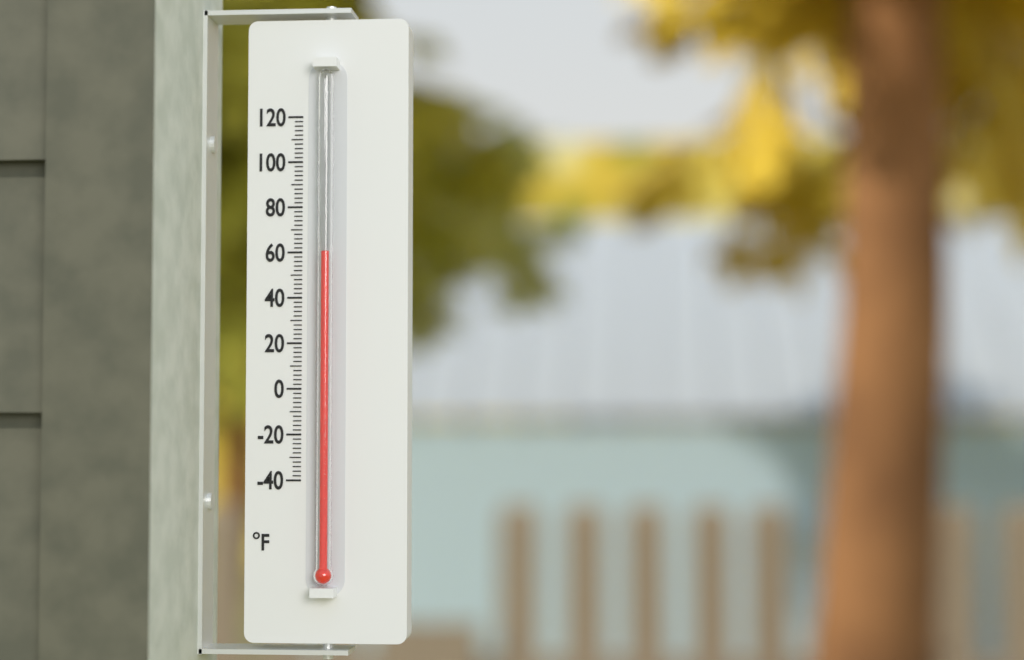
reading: 60 °F
